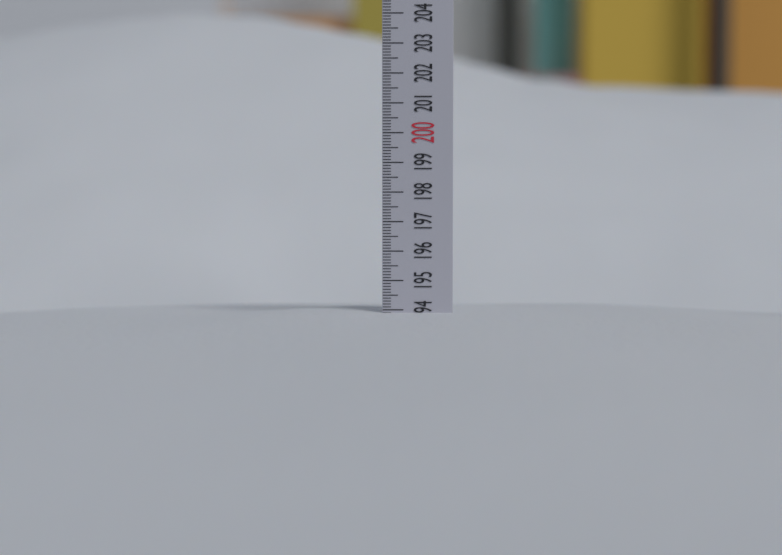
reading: 193.9 (no unit)
